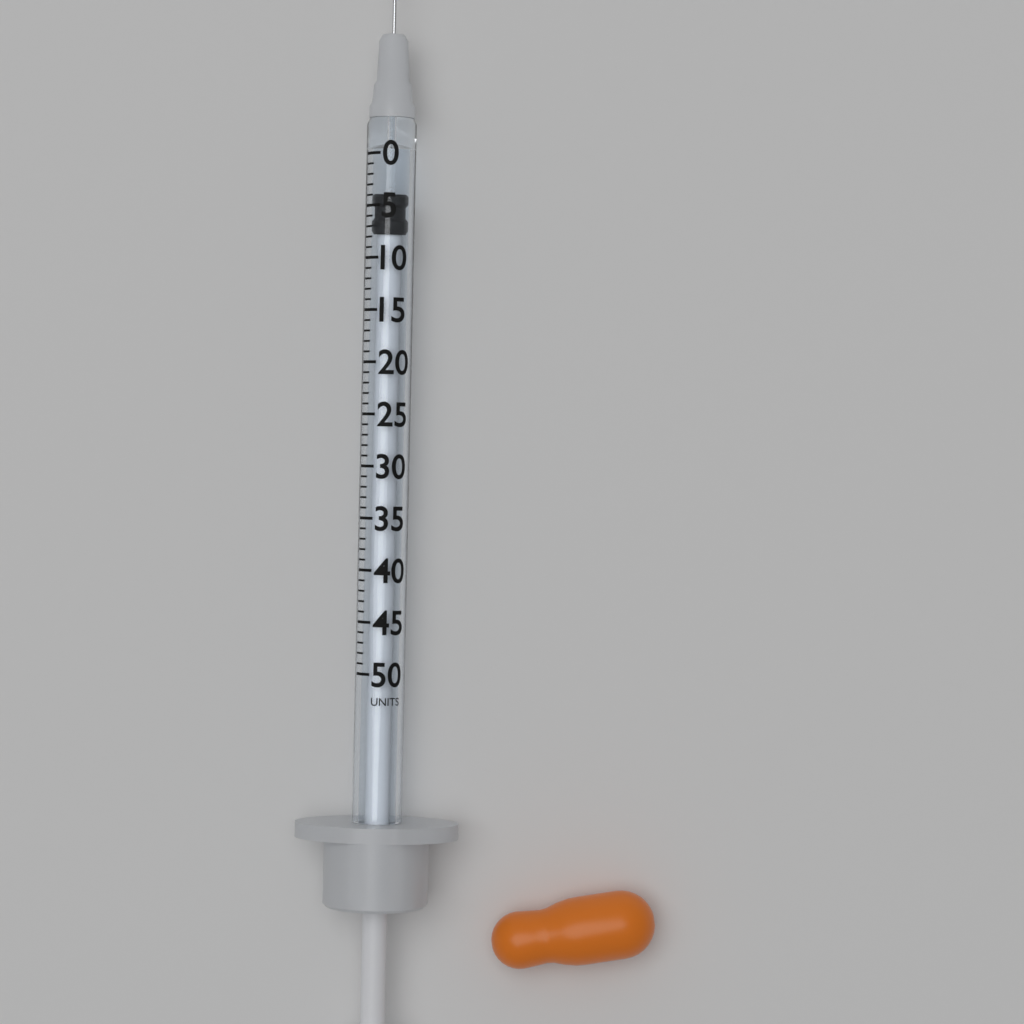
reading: 4 units
